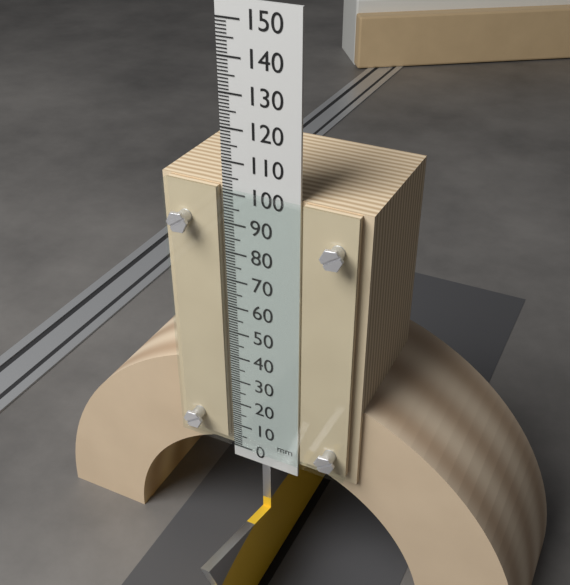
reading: 102 mm
